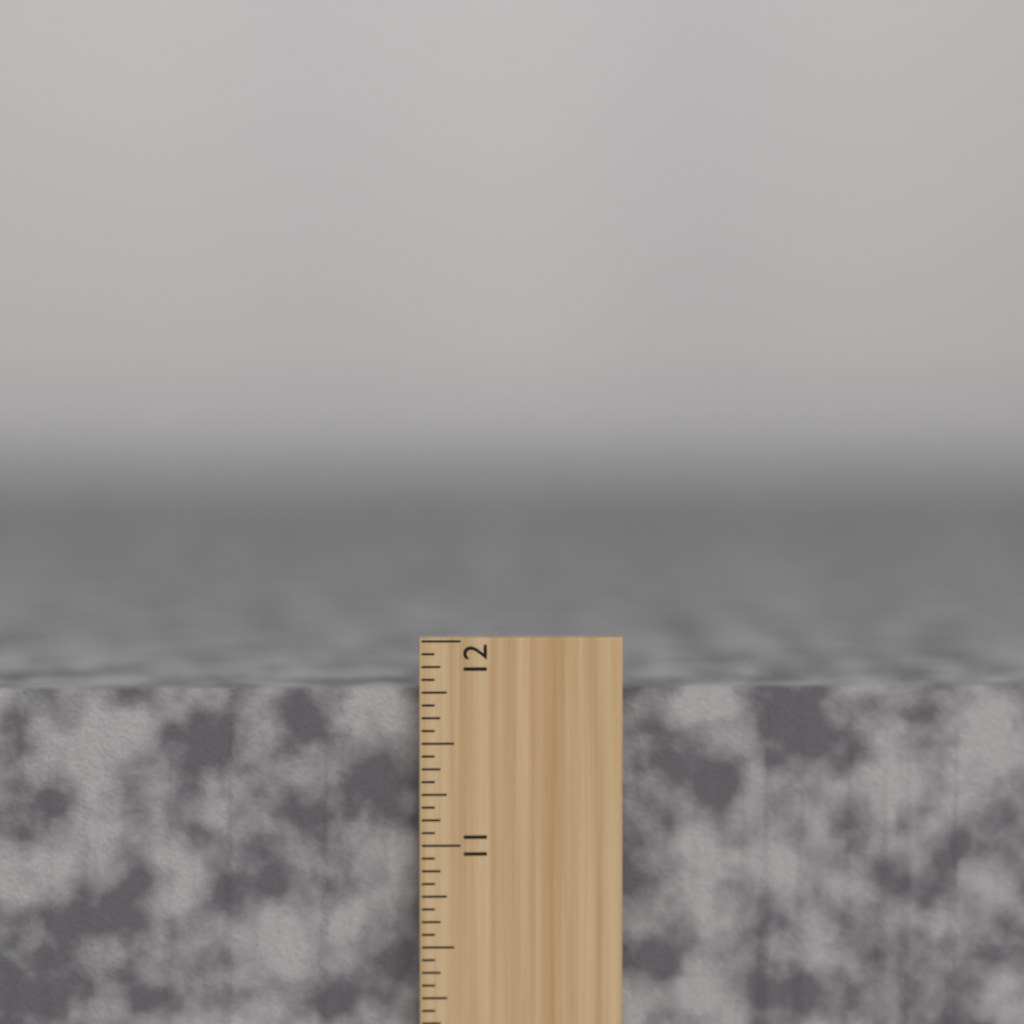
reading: 11.7500 inch
